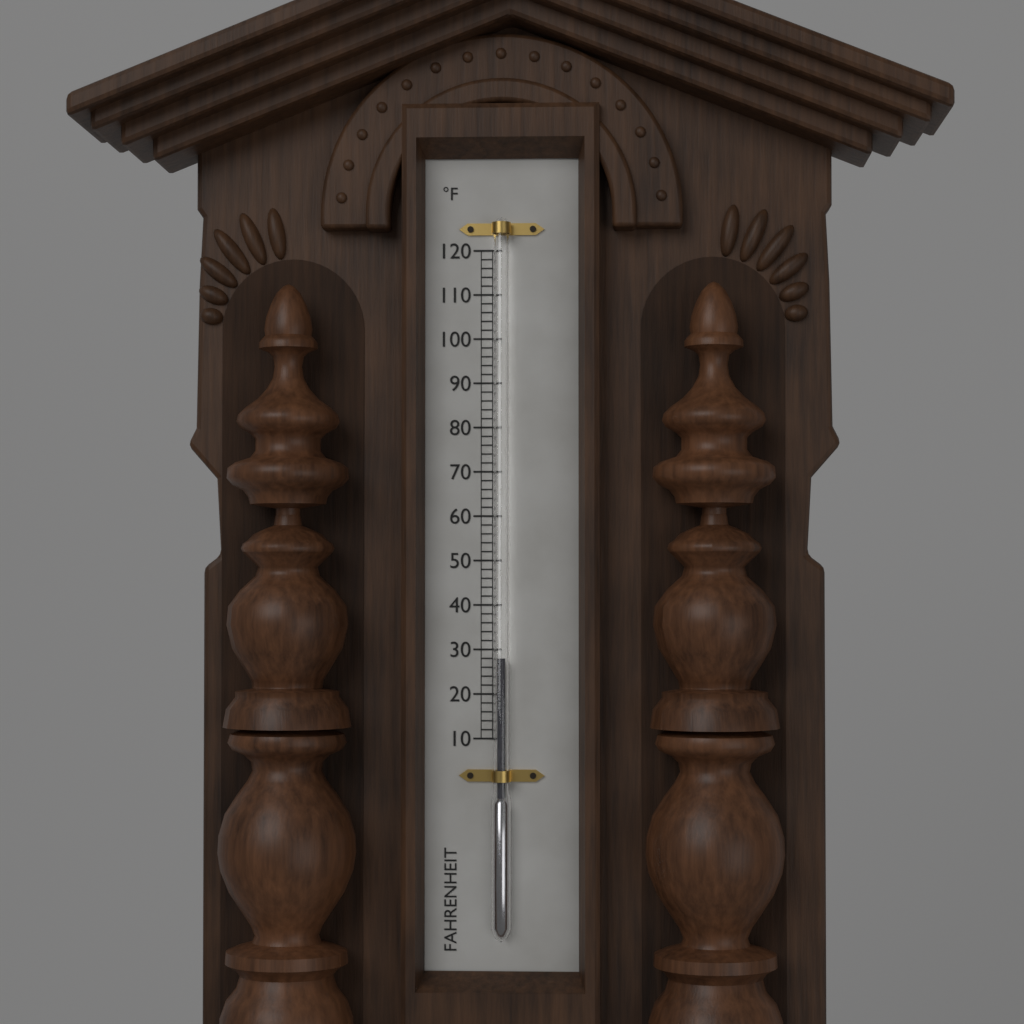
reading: 28 °F
